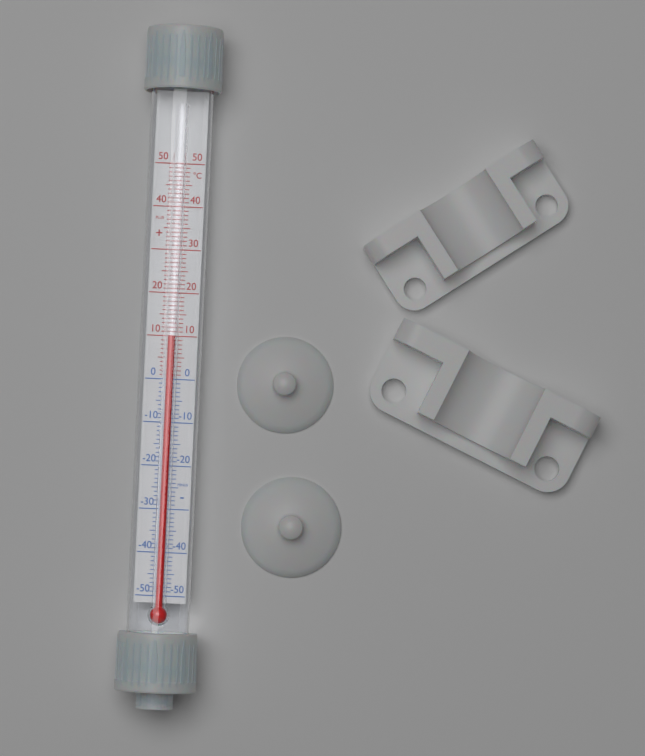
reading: 10 °C
